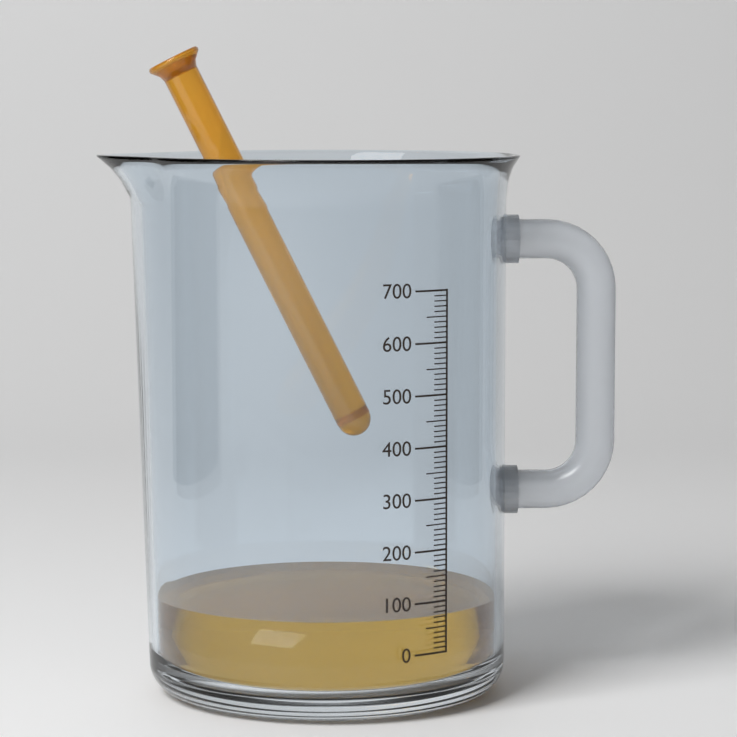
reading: 70 (no unit)
